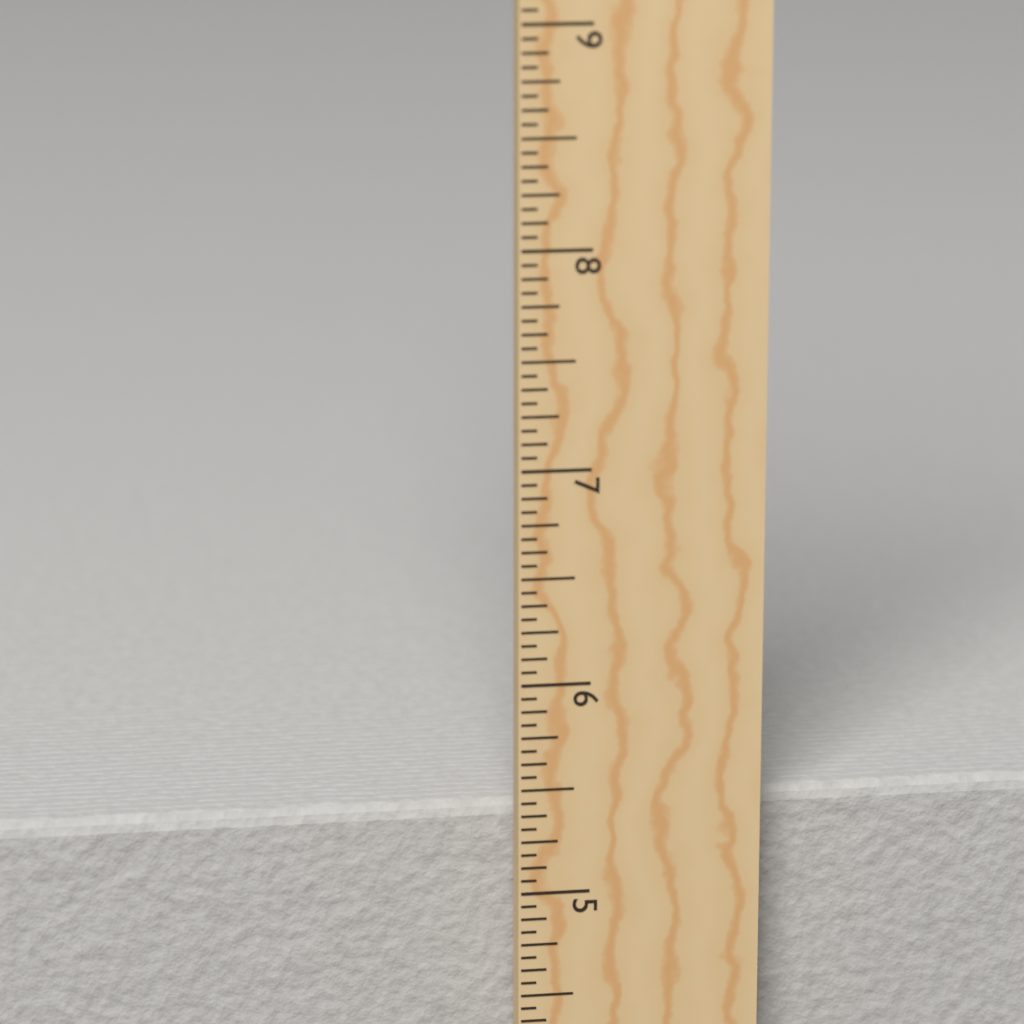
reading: 5.3750 in
